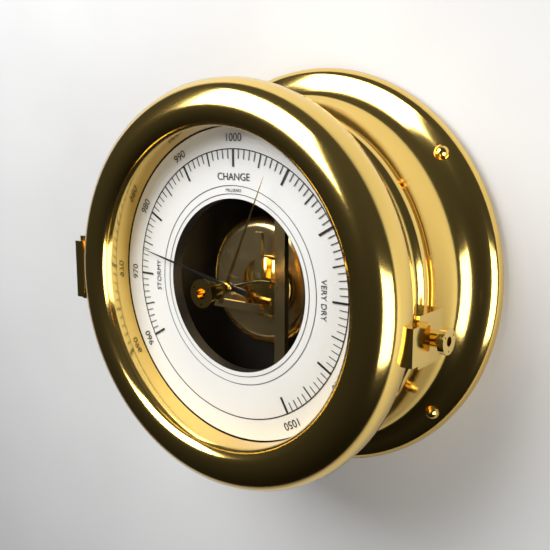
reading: 974 mbar
